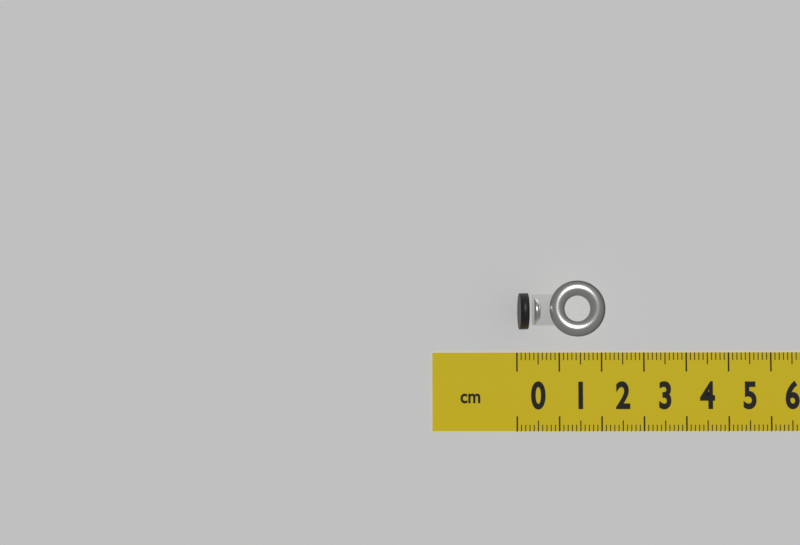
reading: 2.0 cm
